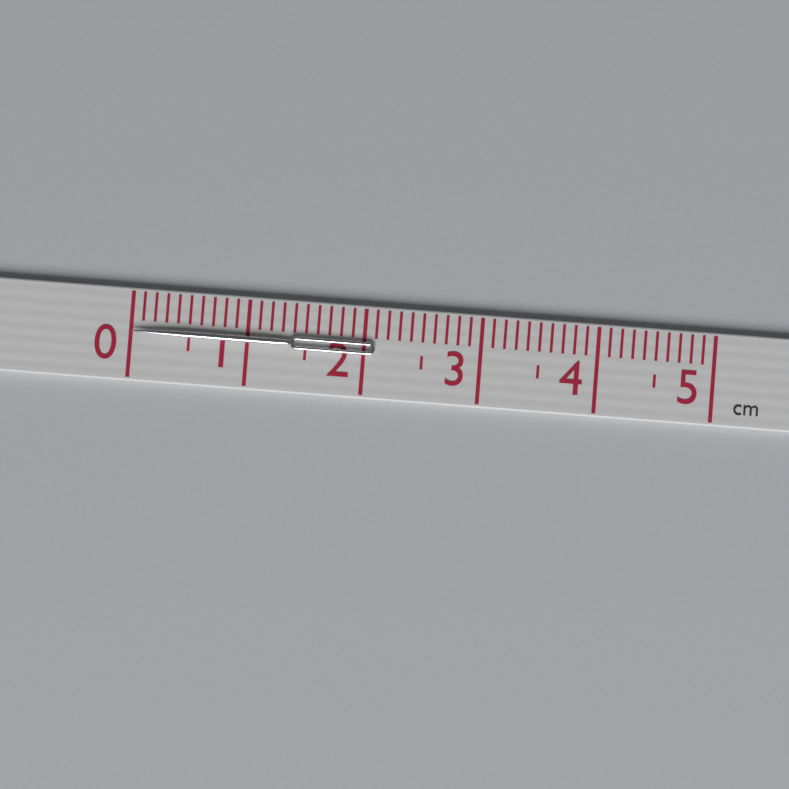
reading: 2.1 cm
